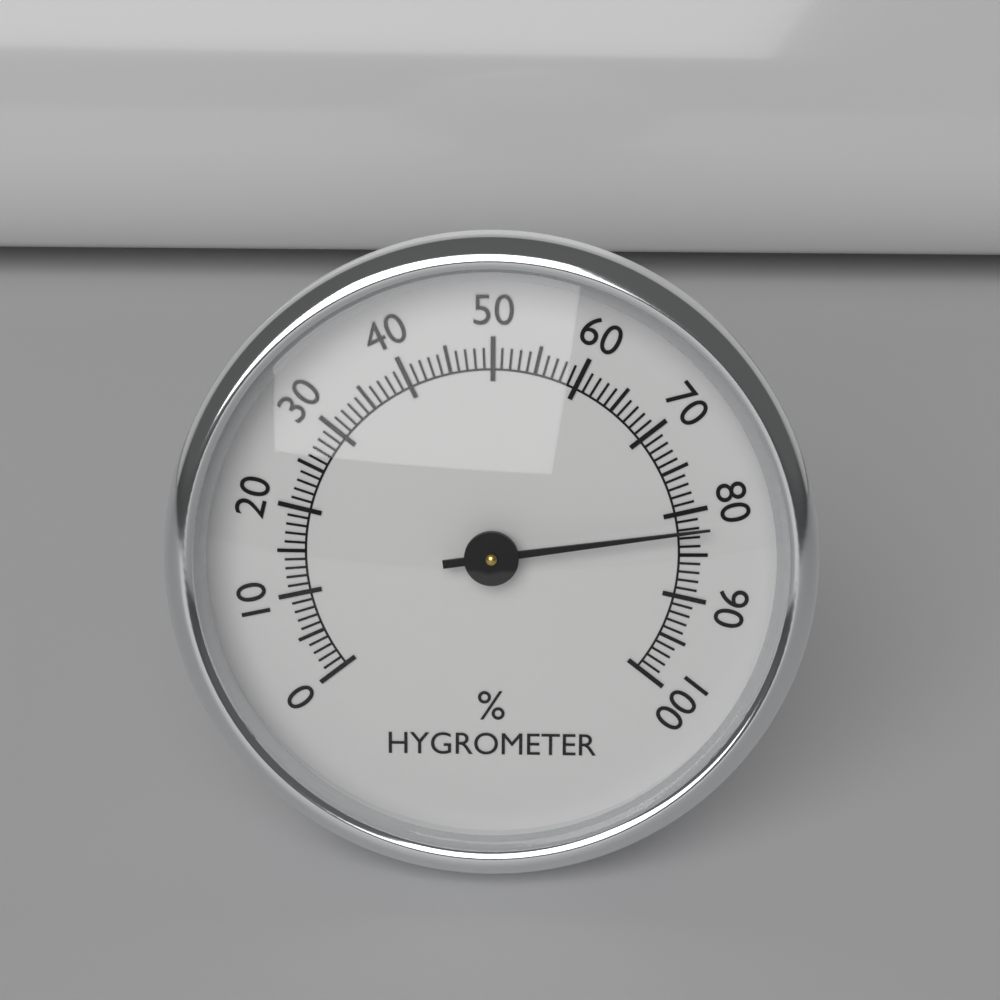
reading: 82 %
